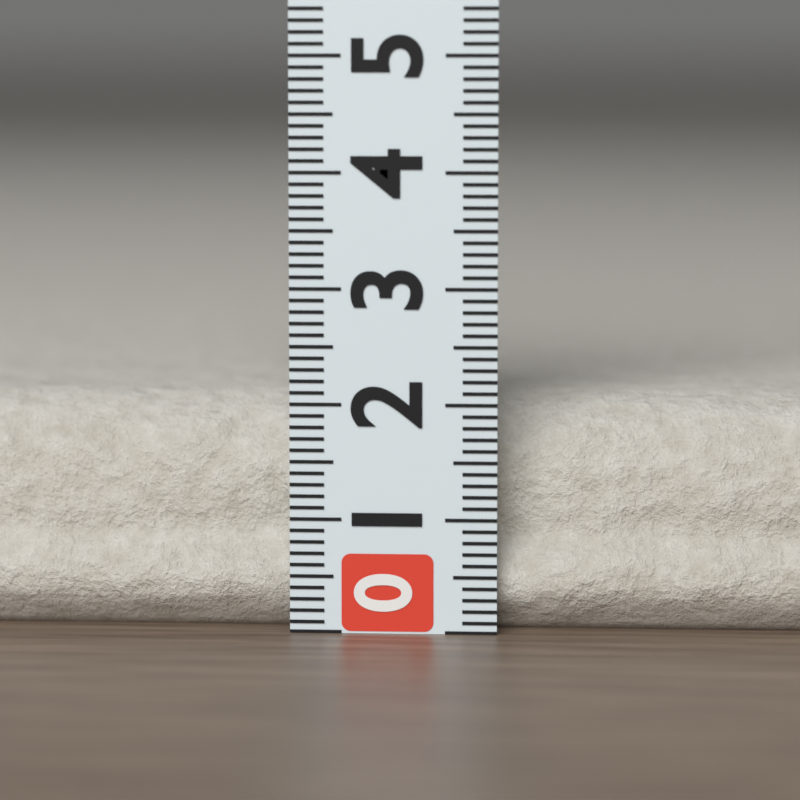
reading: 2.0 (no unit)
